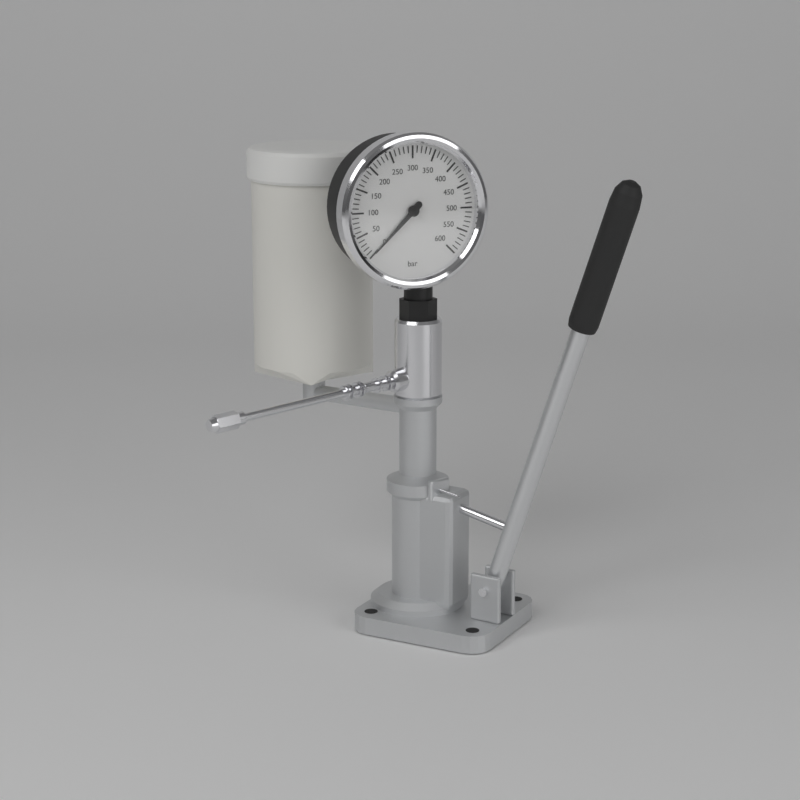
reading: 0 bar
